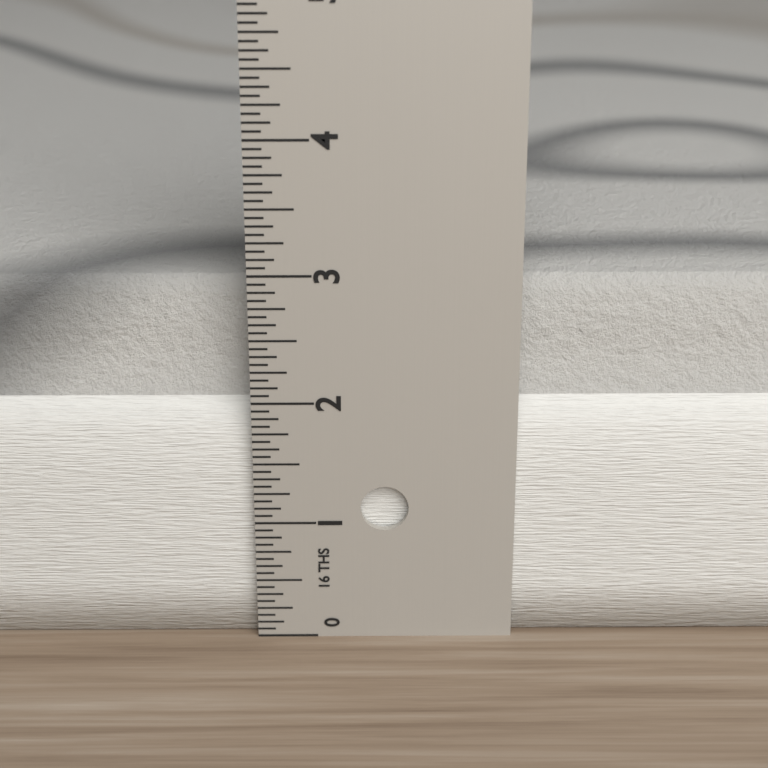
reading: 2.8750 in
